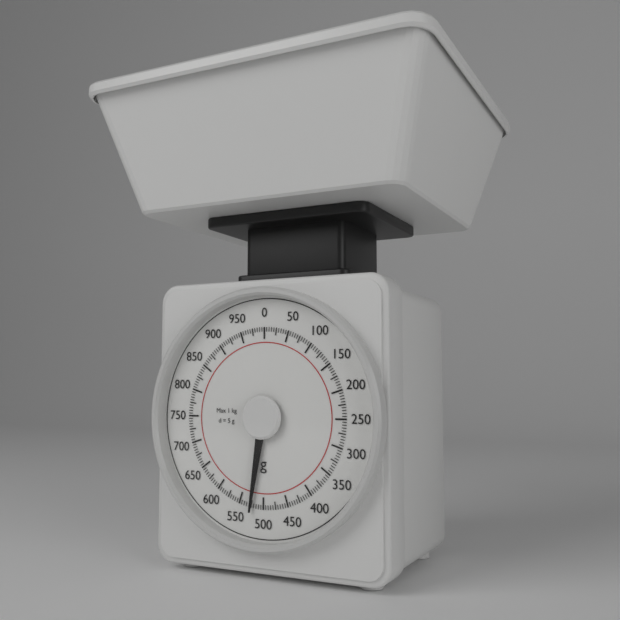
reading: 525 g
